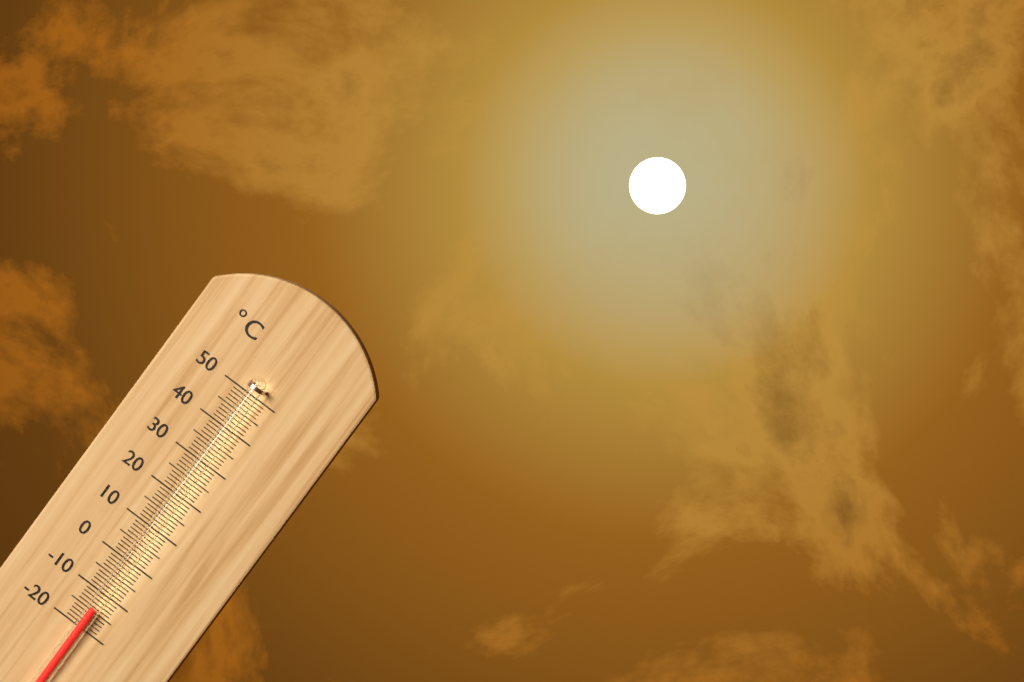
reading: -14 °C
